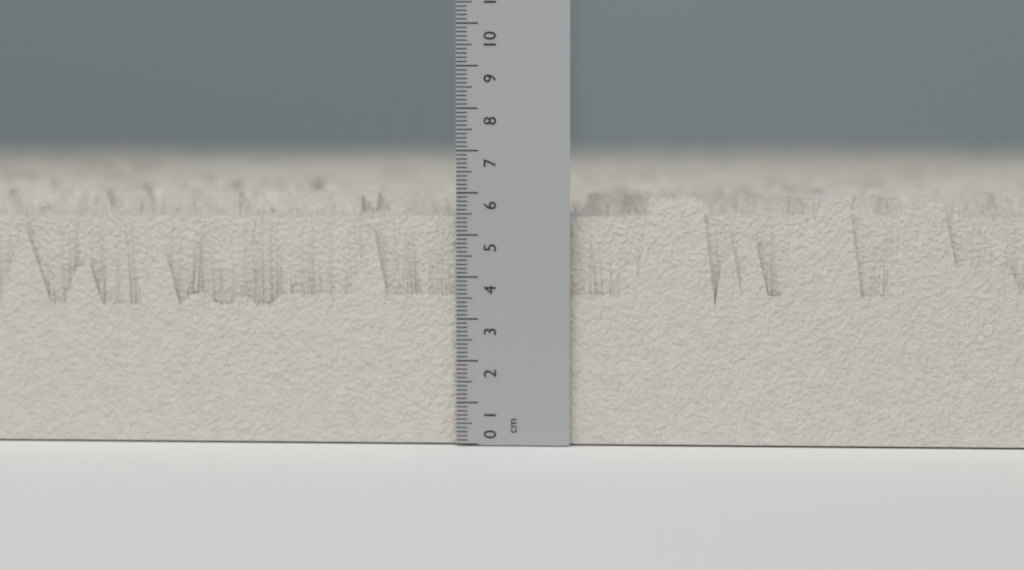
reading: 5.9 cm
